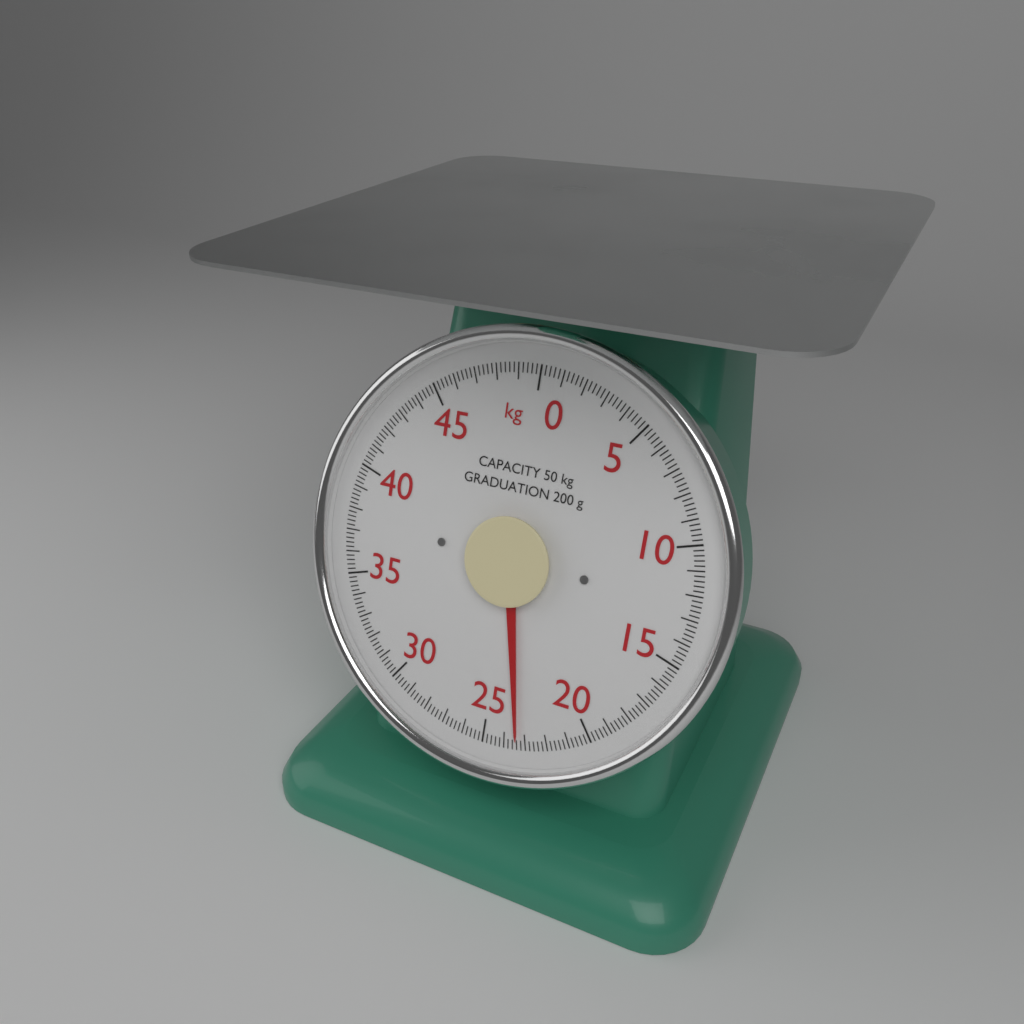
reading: 23.4 kg
